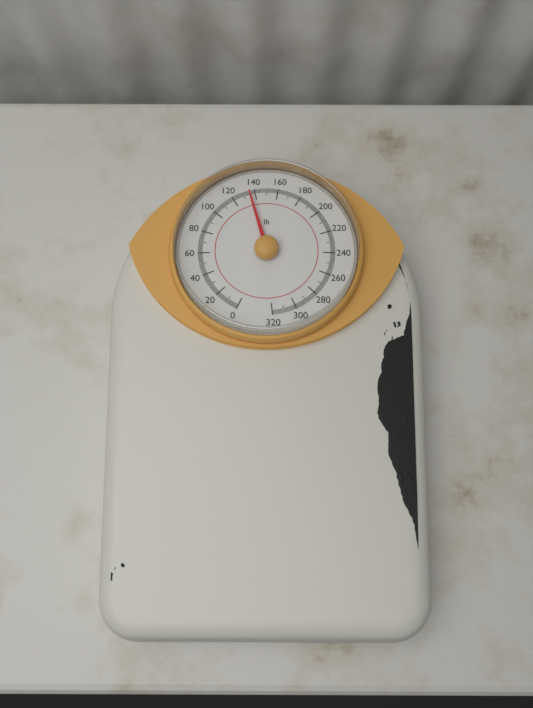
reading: 135 lb
